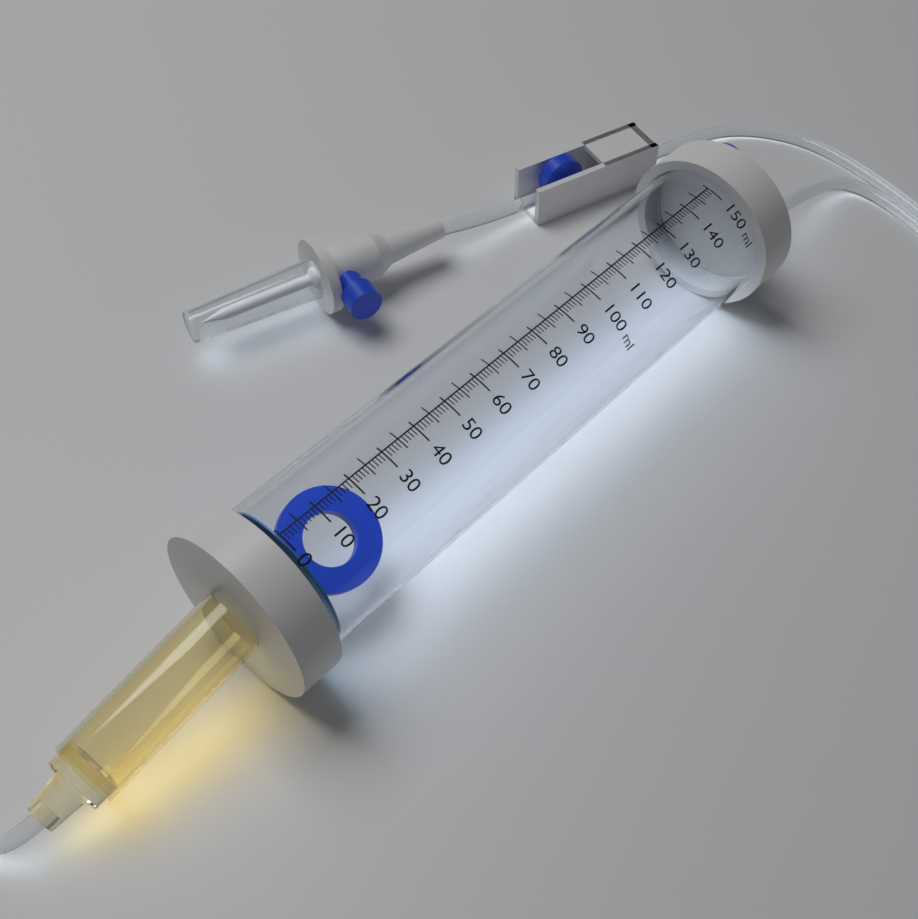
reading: 0 ml
